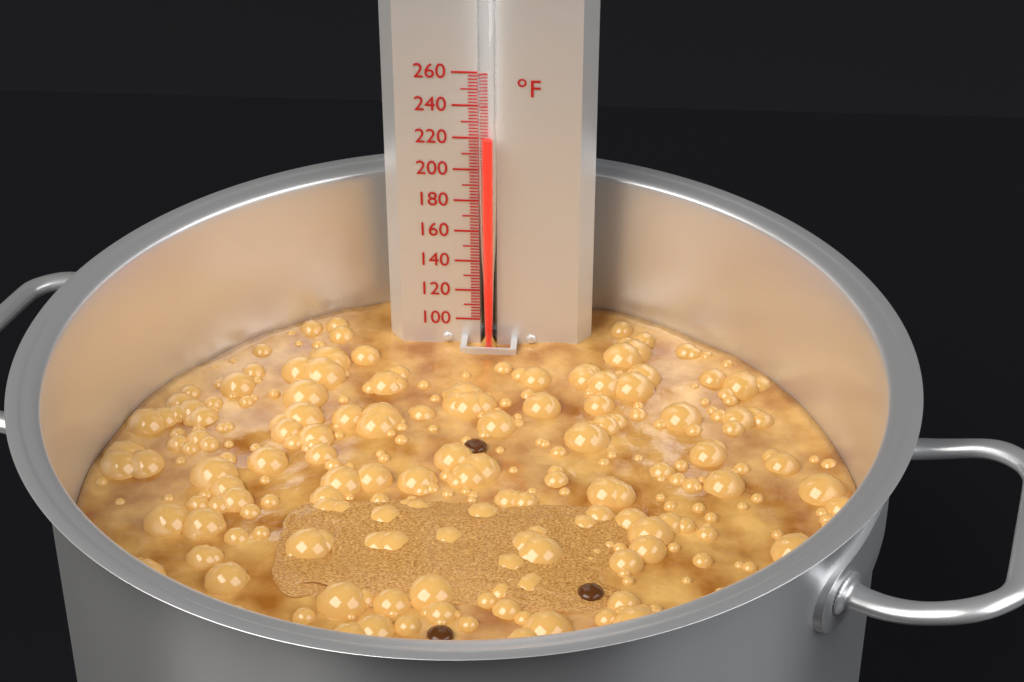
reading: 222 °F
